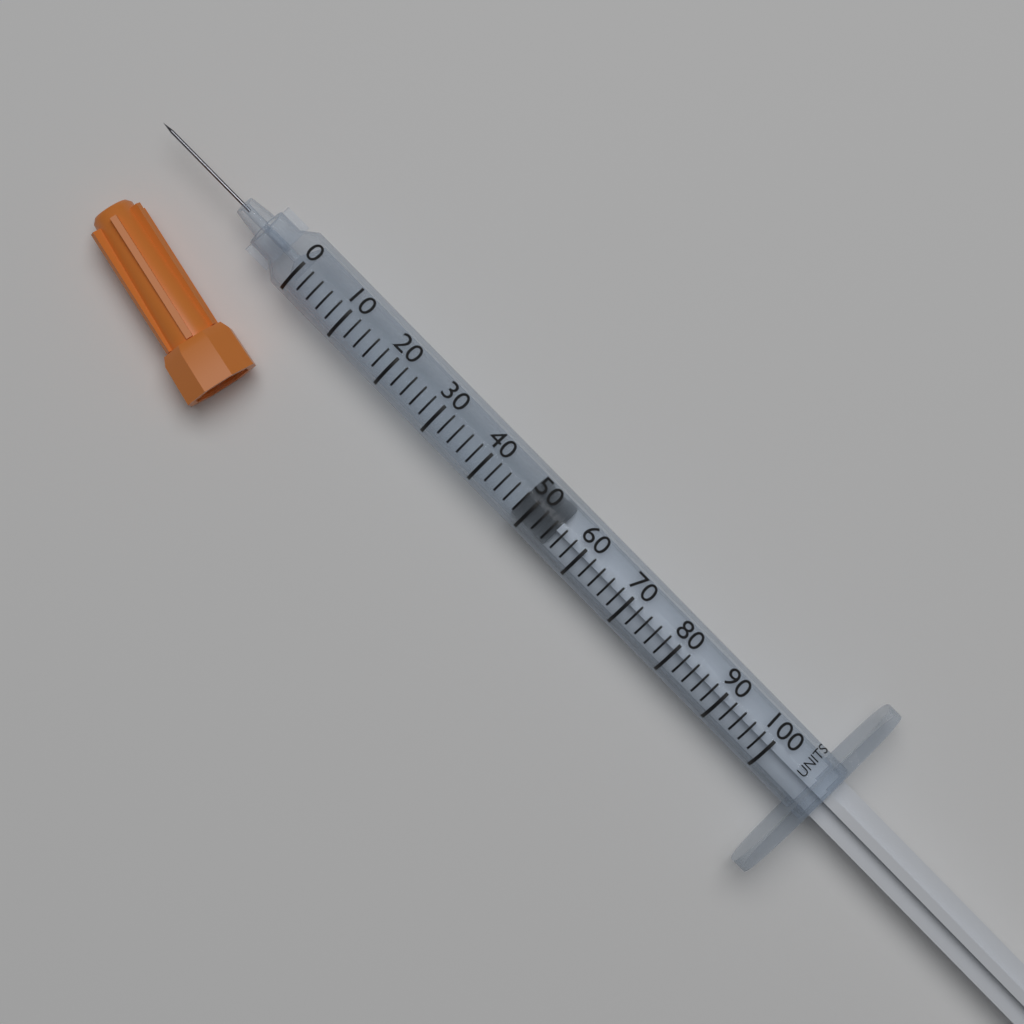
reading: 48 units
